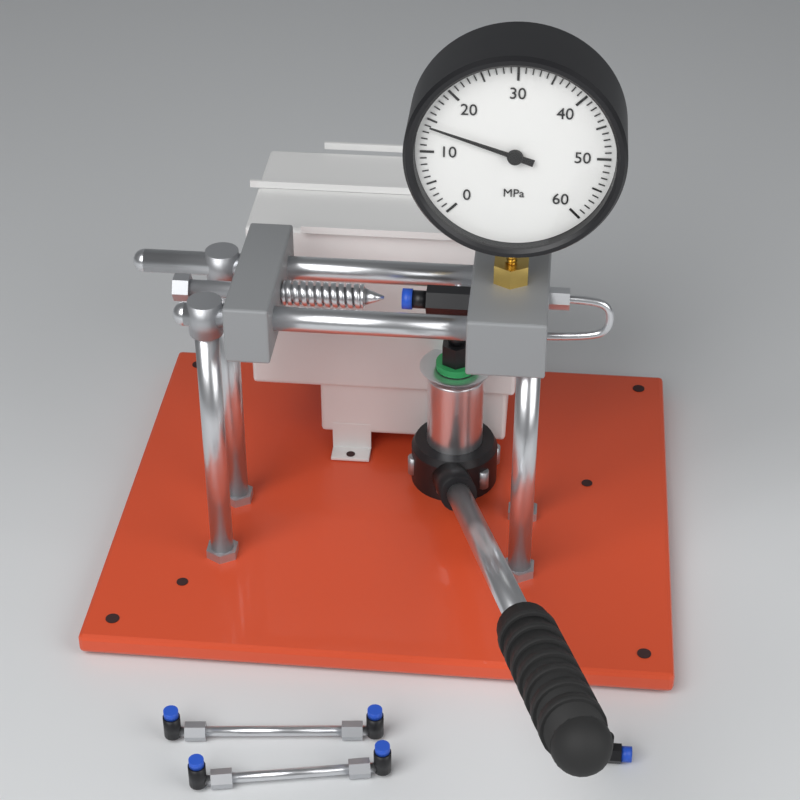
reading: 14 MPa
